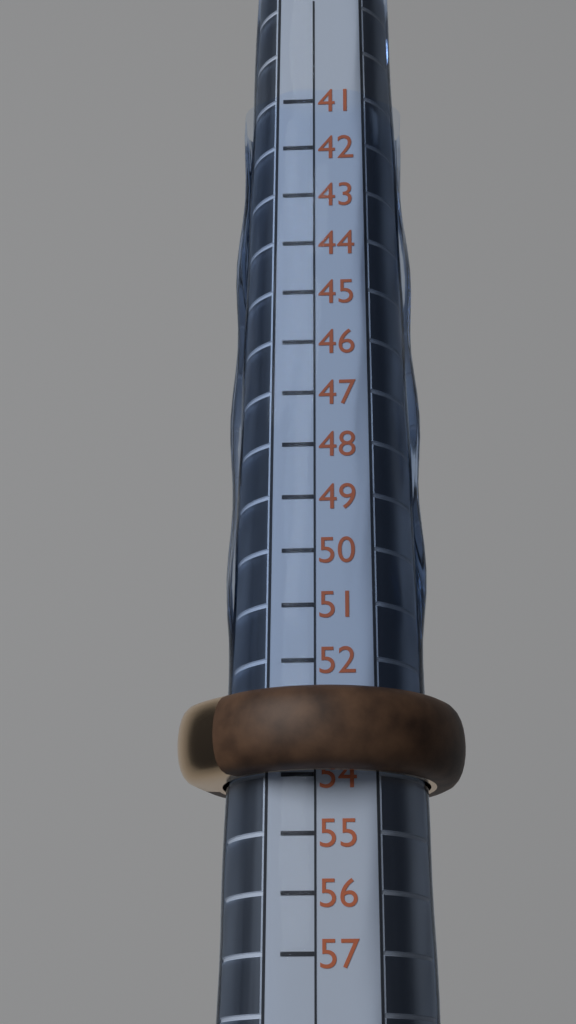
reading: 54 (no unit)
